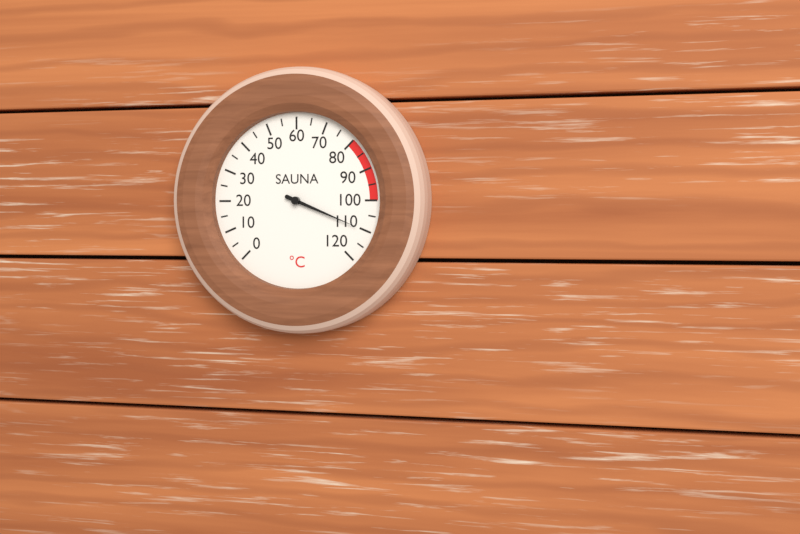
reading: 110 °C
